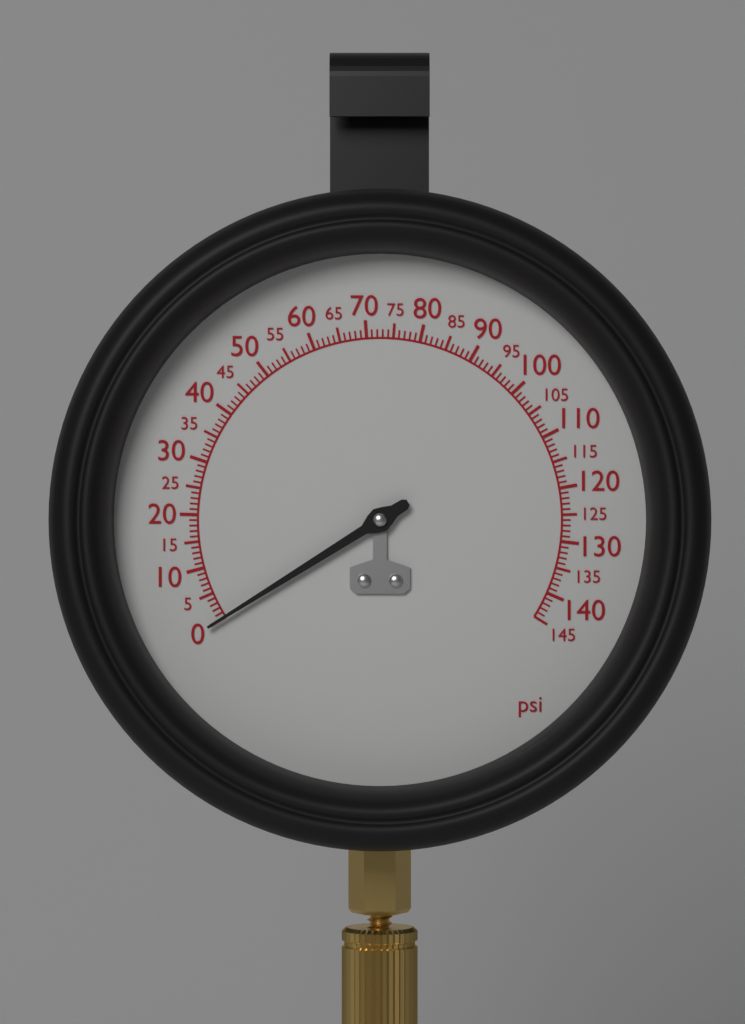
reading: 0 psi
